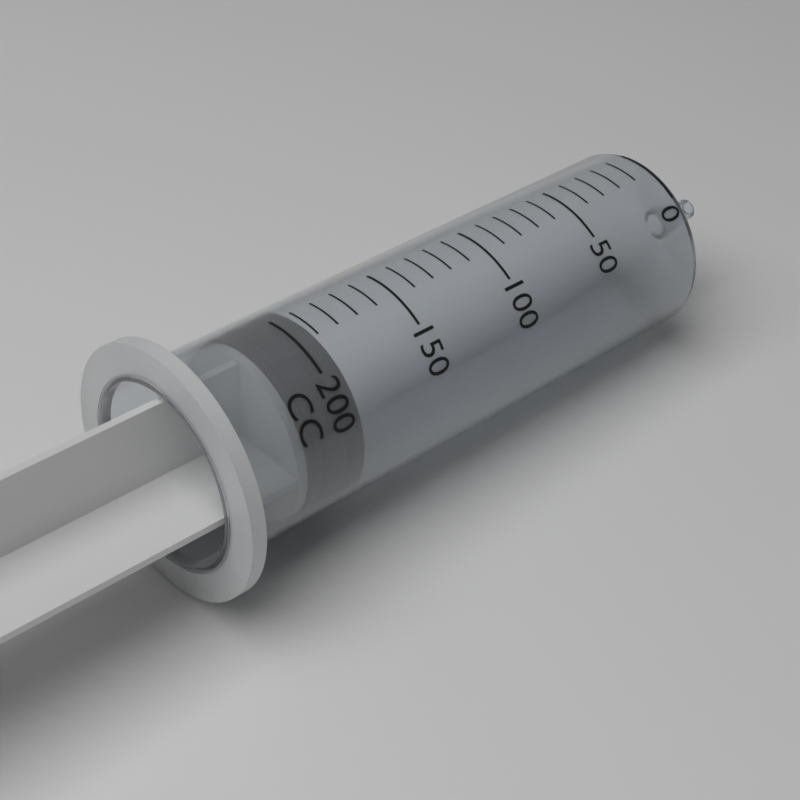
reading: 190 cc
